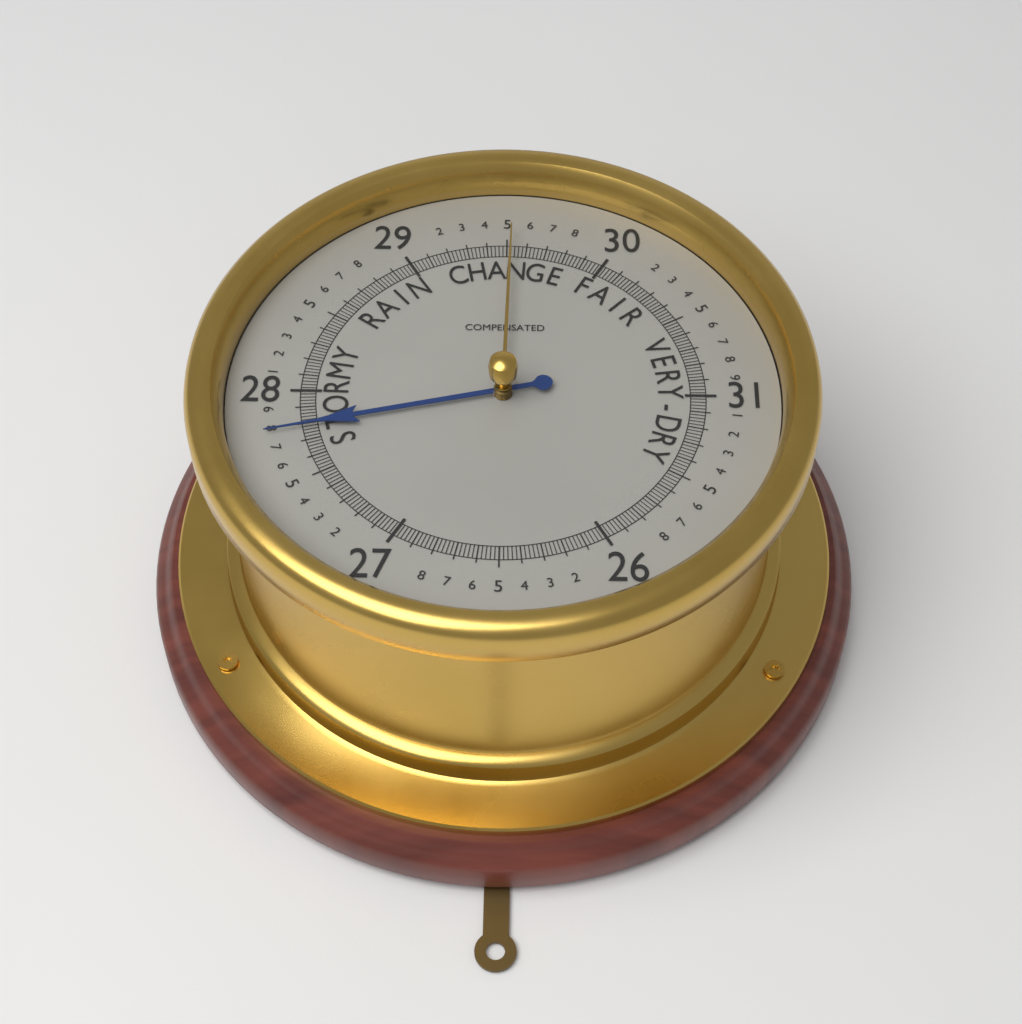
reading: 27.78 (no unit)
